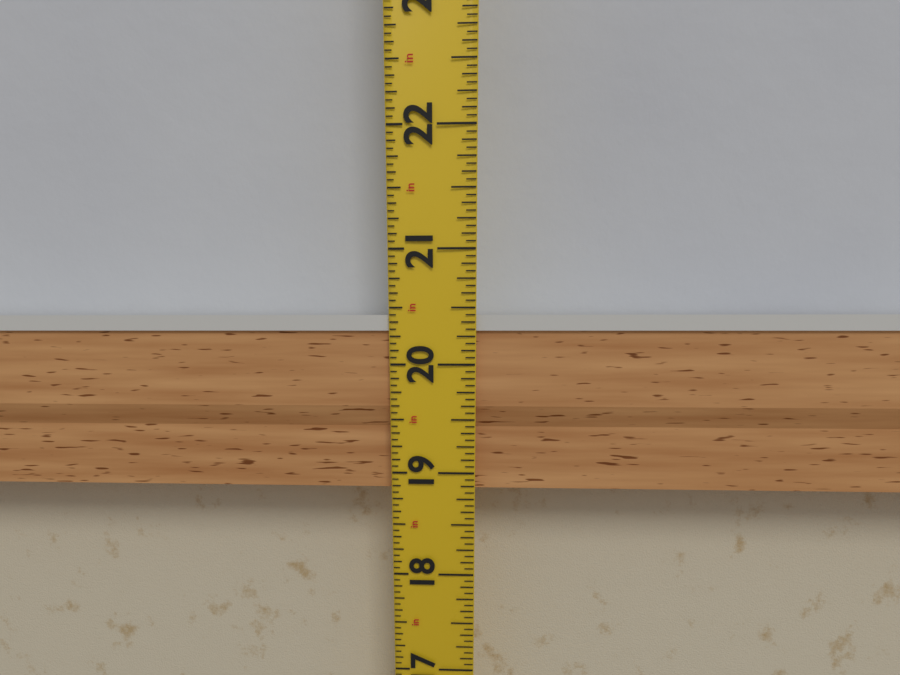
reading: 20.4375 in
